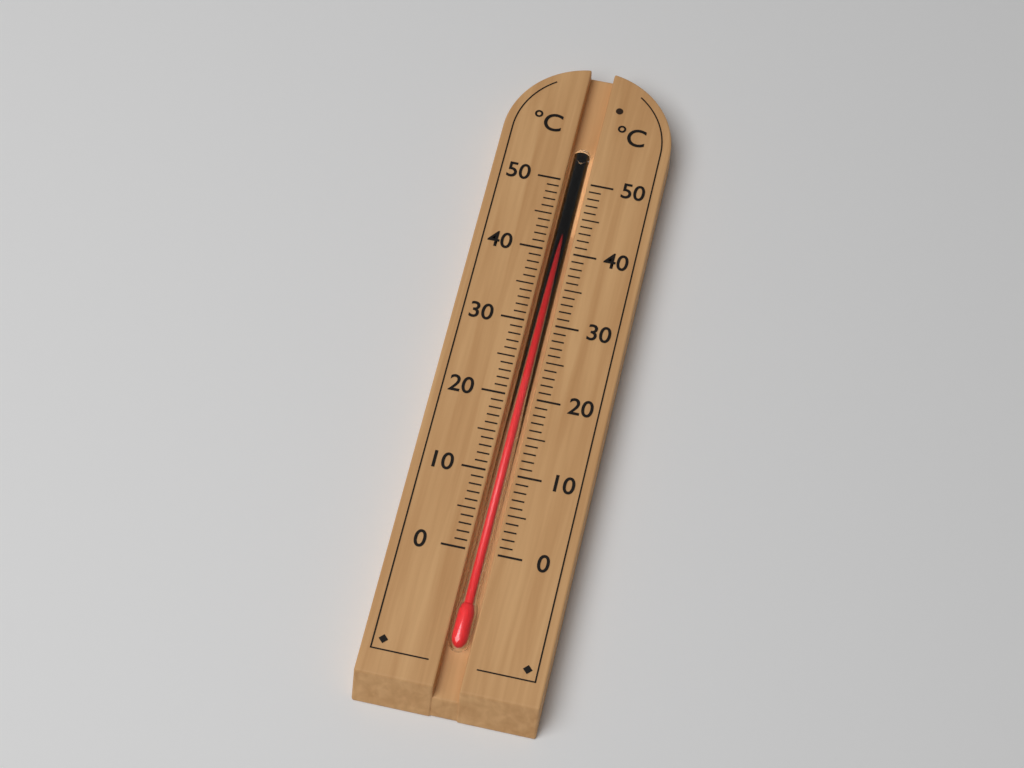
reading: 43 °C
